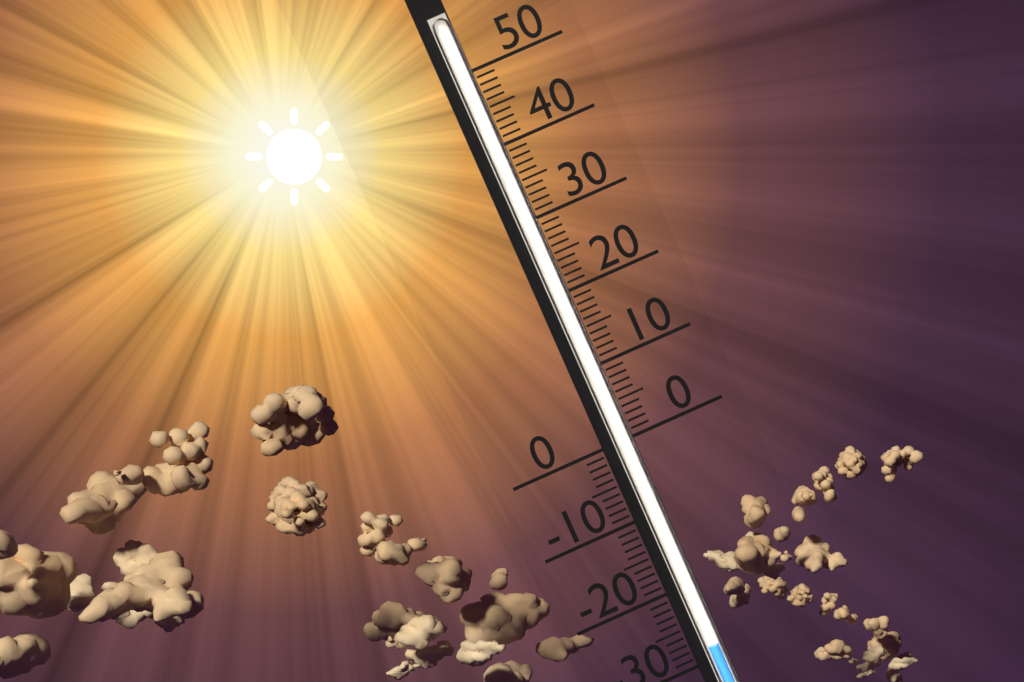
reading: -28 (no unit)
